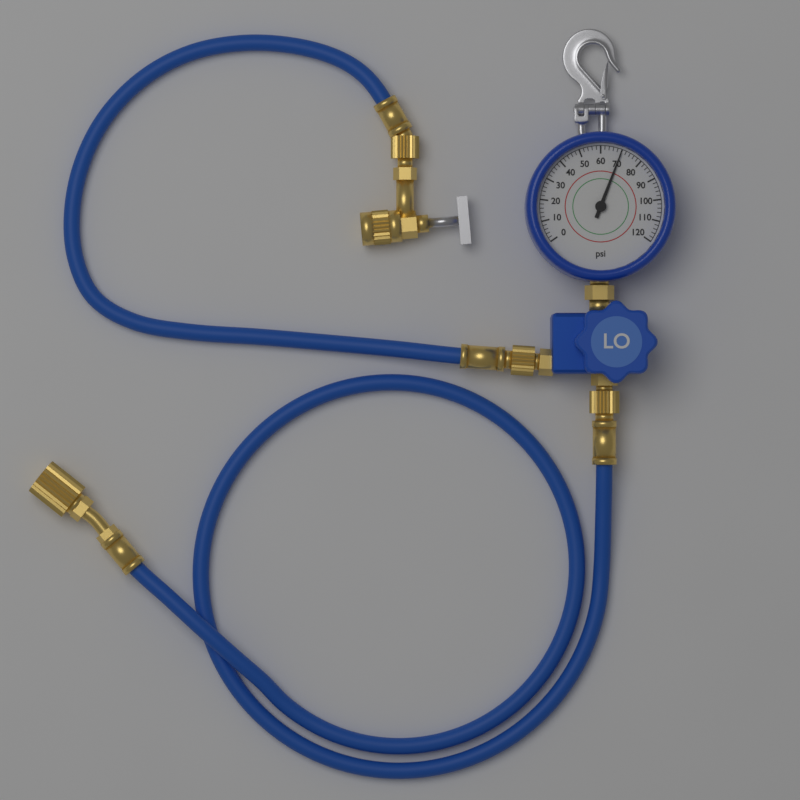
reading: 70 psi
